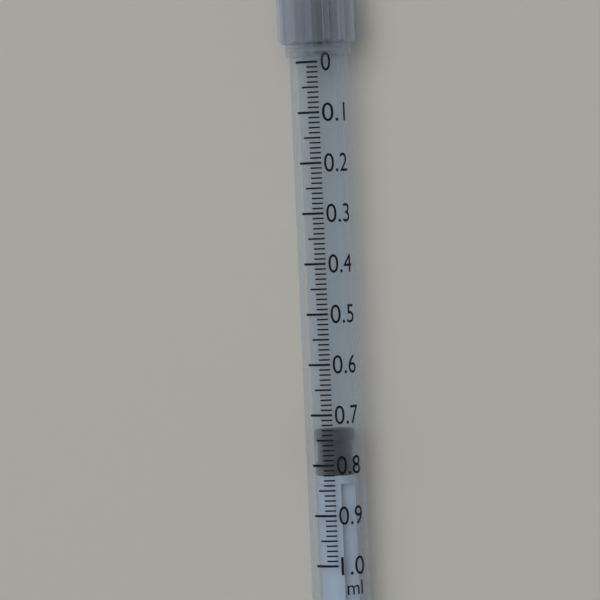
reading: 0.73 ml
